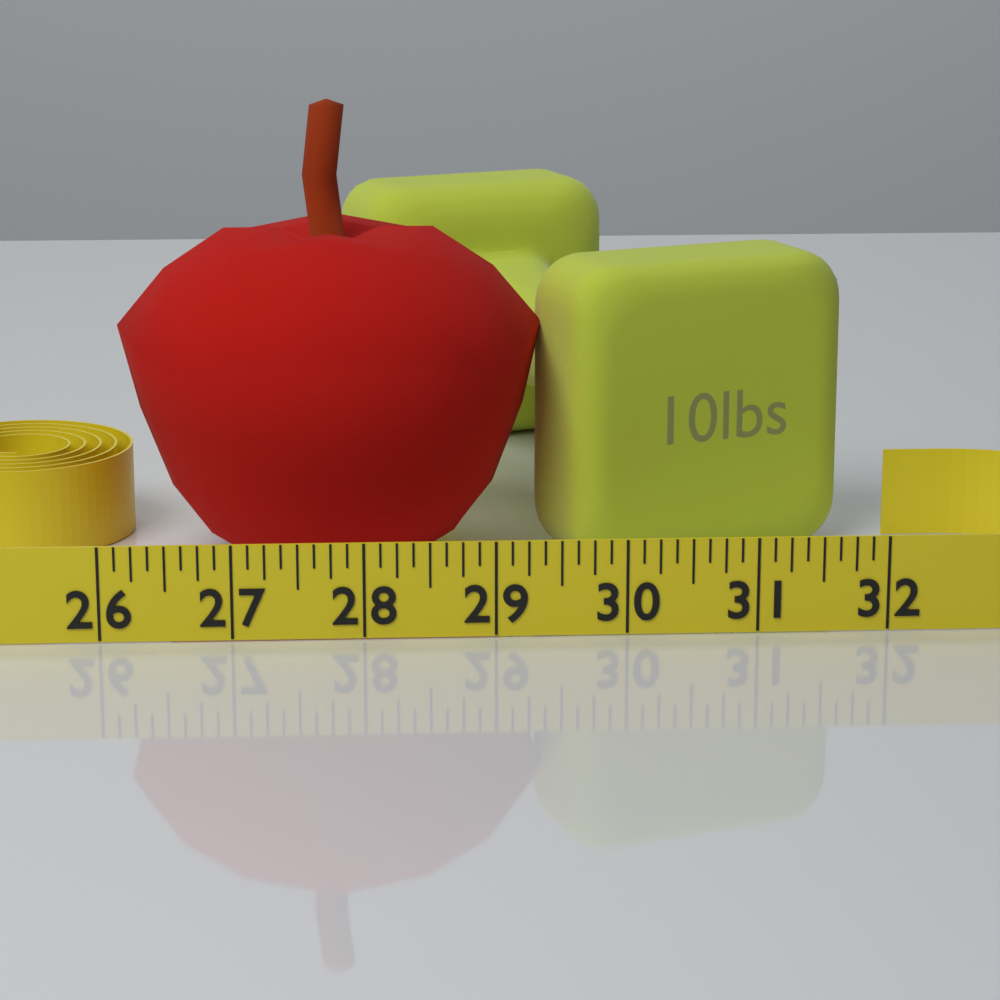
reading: 29.500 (no unit)
